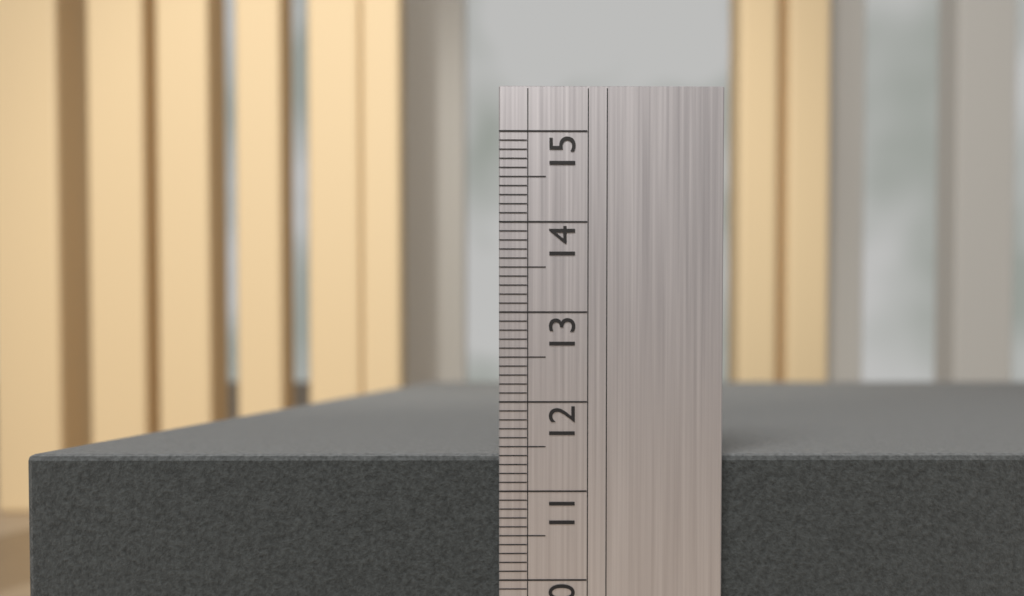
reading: 11.4 (no unit)
